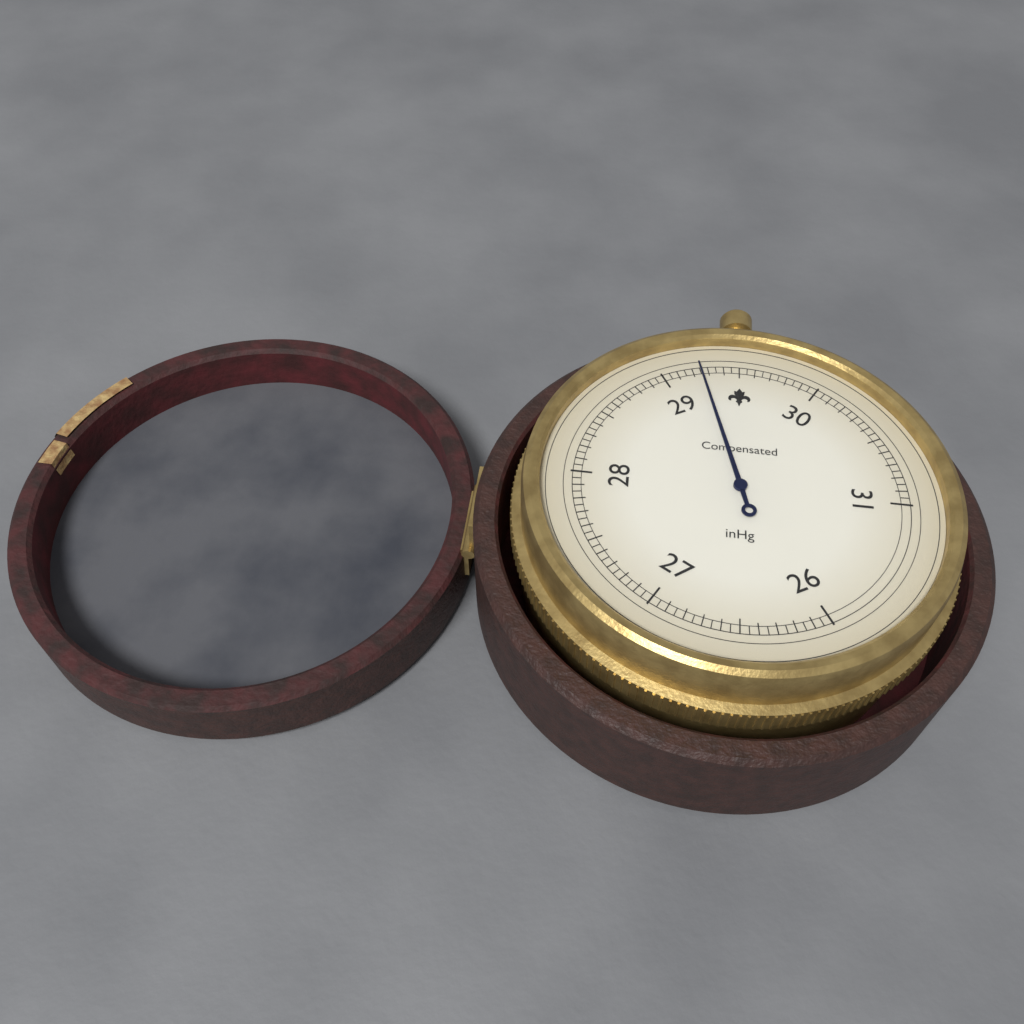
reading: 29.25 inHg
